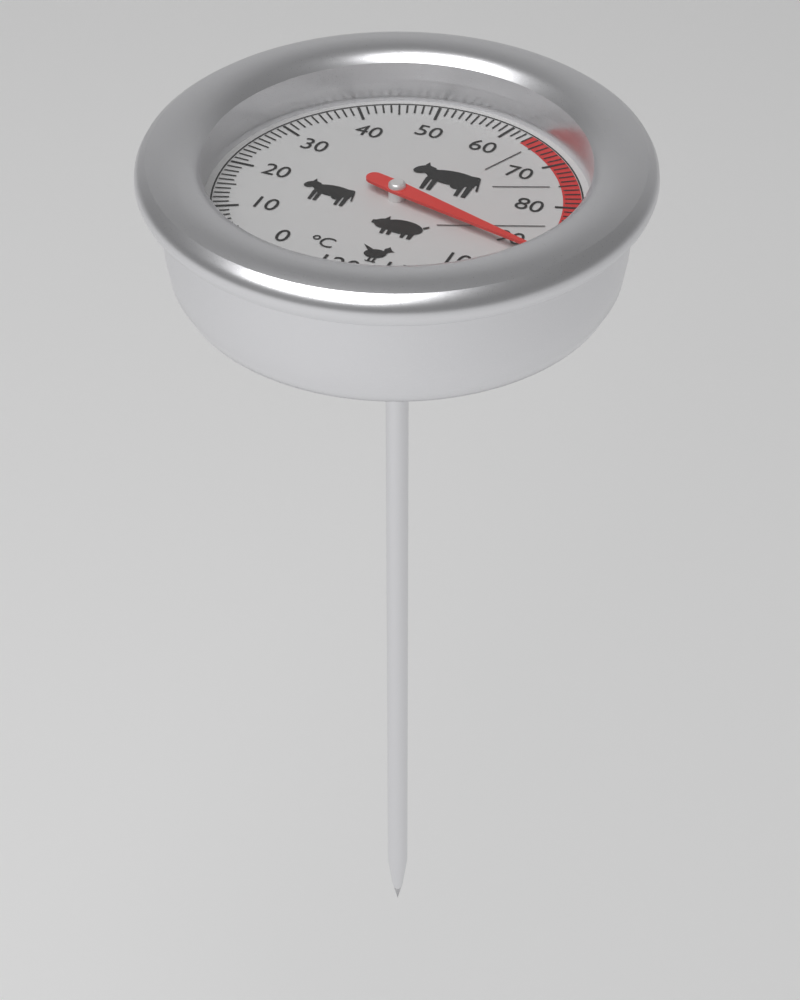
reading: 92 °C
